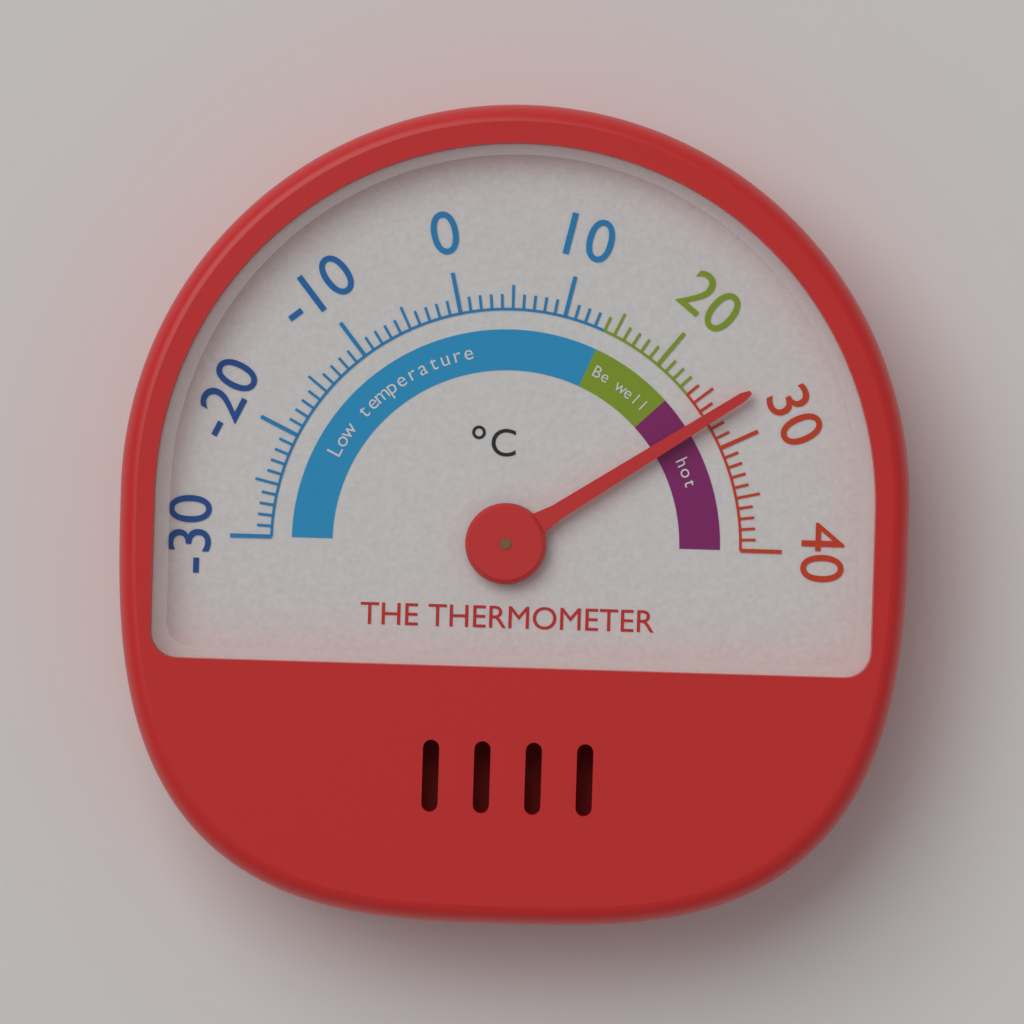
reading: 27 °C
